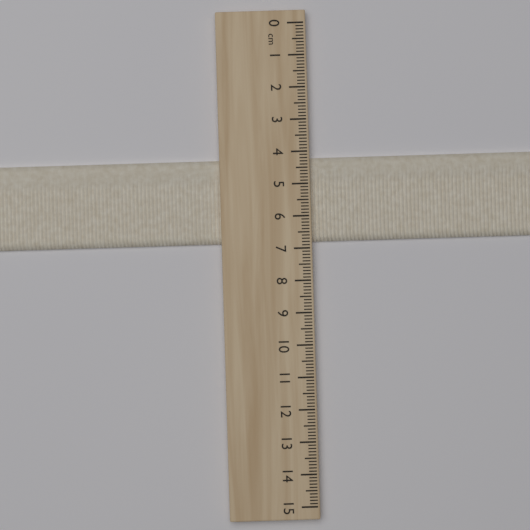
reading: 6.8 cm
